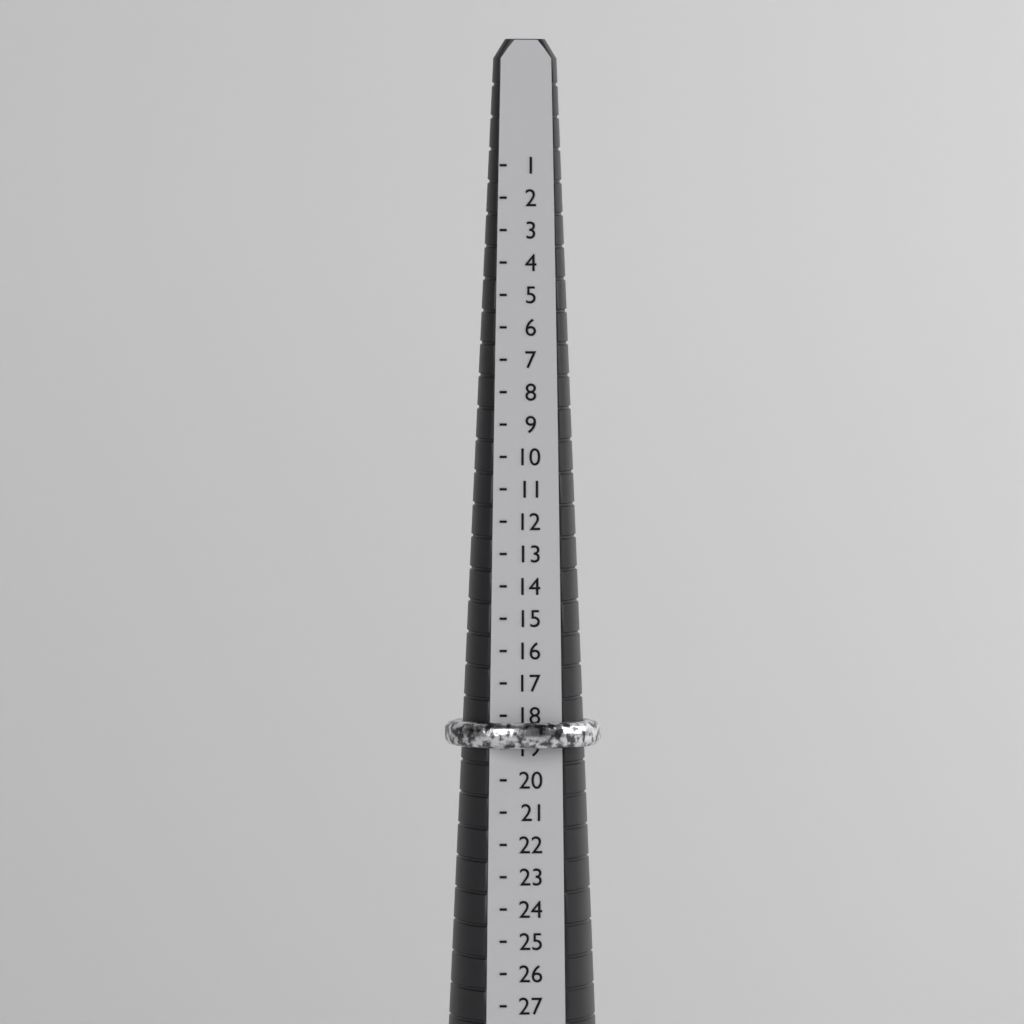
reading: 19 (no unit)
